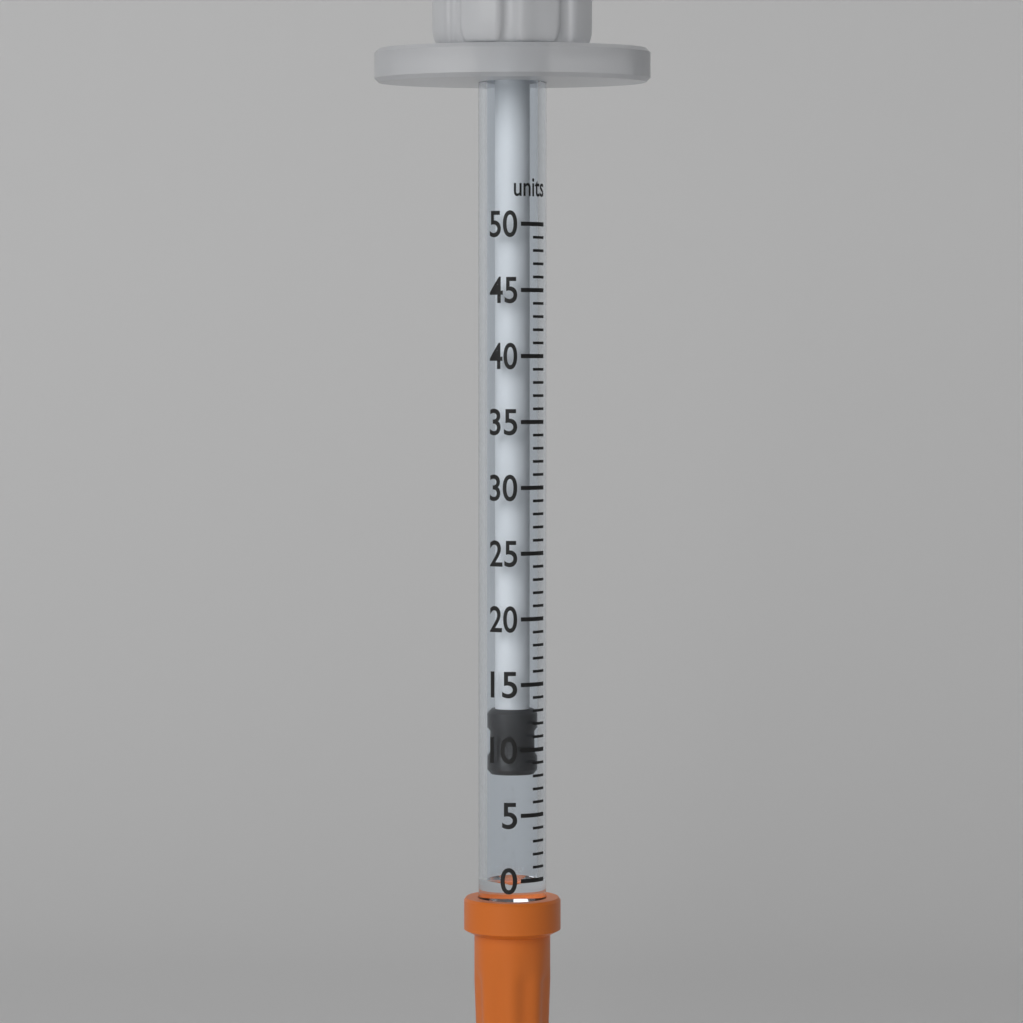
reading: 8 units
